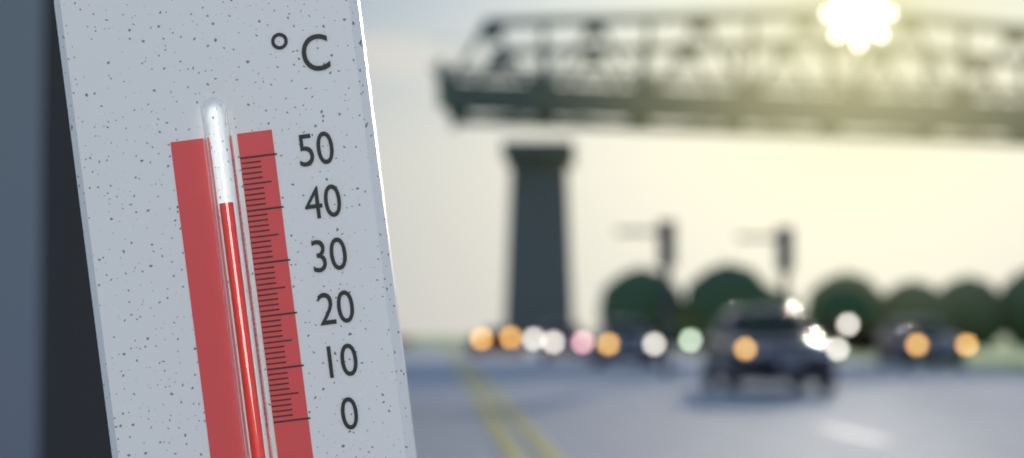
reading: 42 °C
